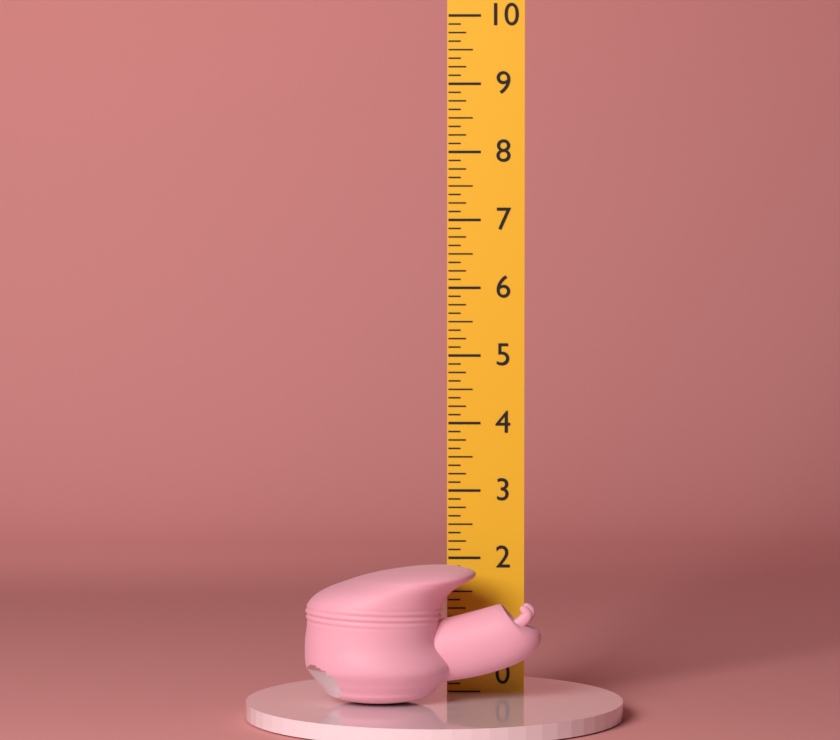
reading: 2.000 in
